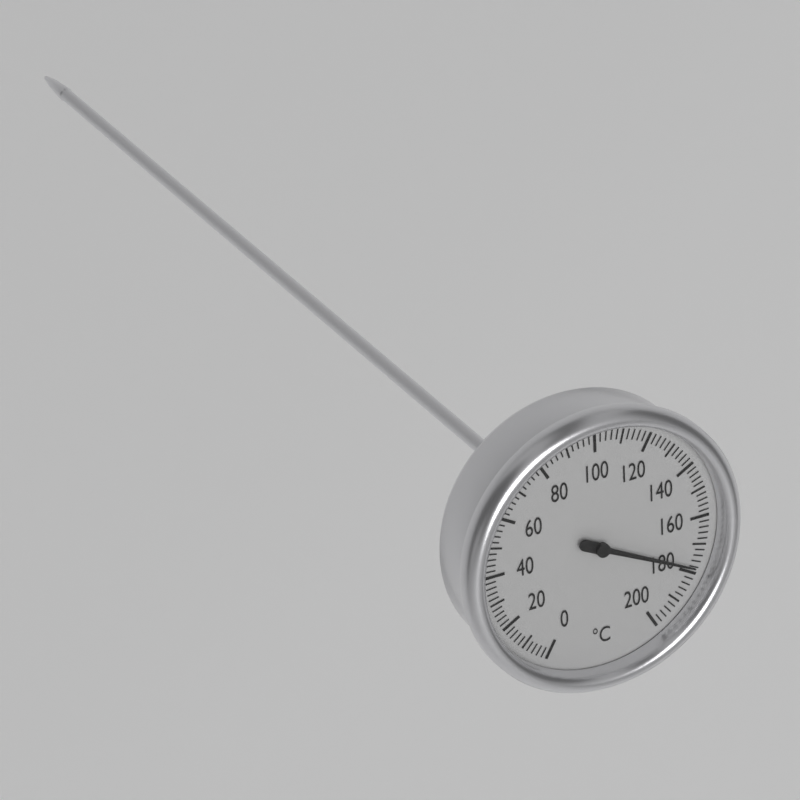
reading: 178 °C
